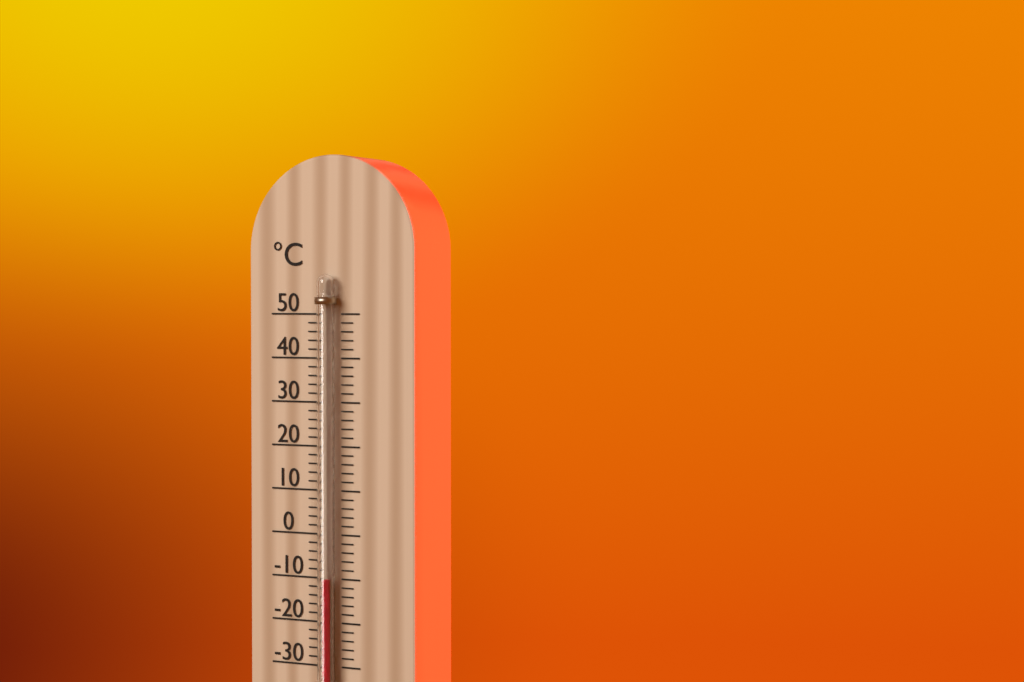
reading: -10 °C
